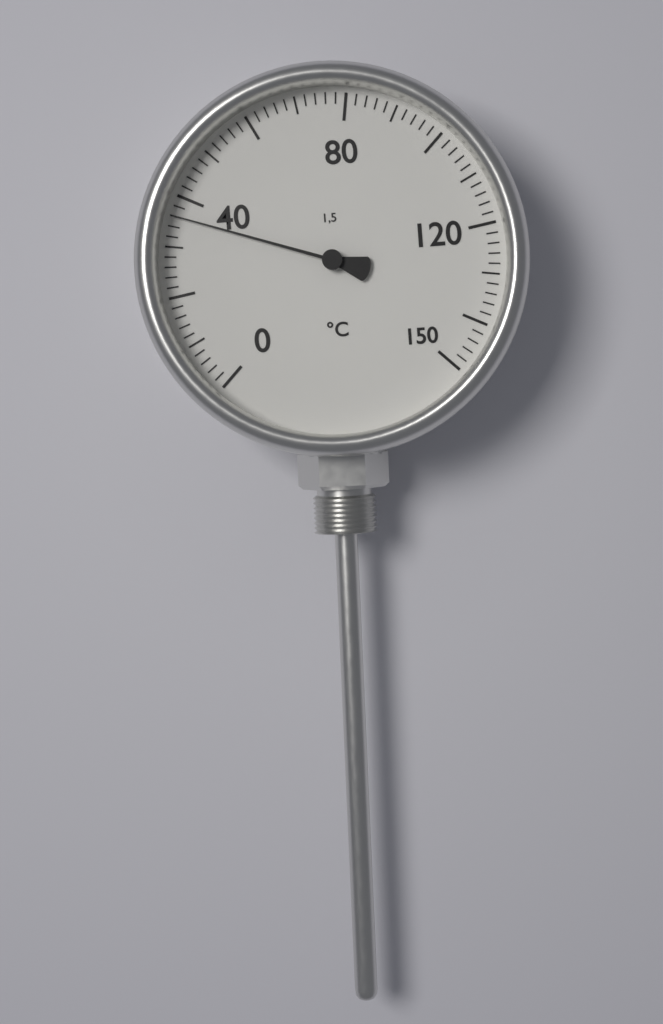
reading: 36 °C
